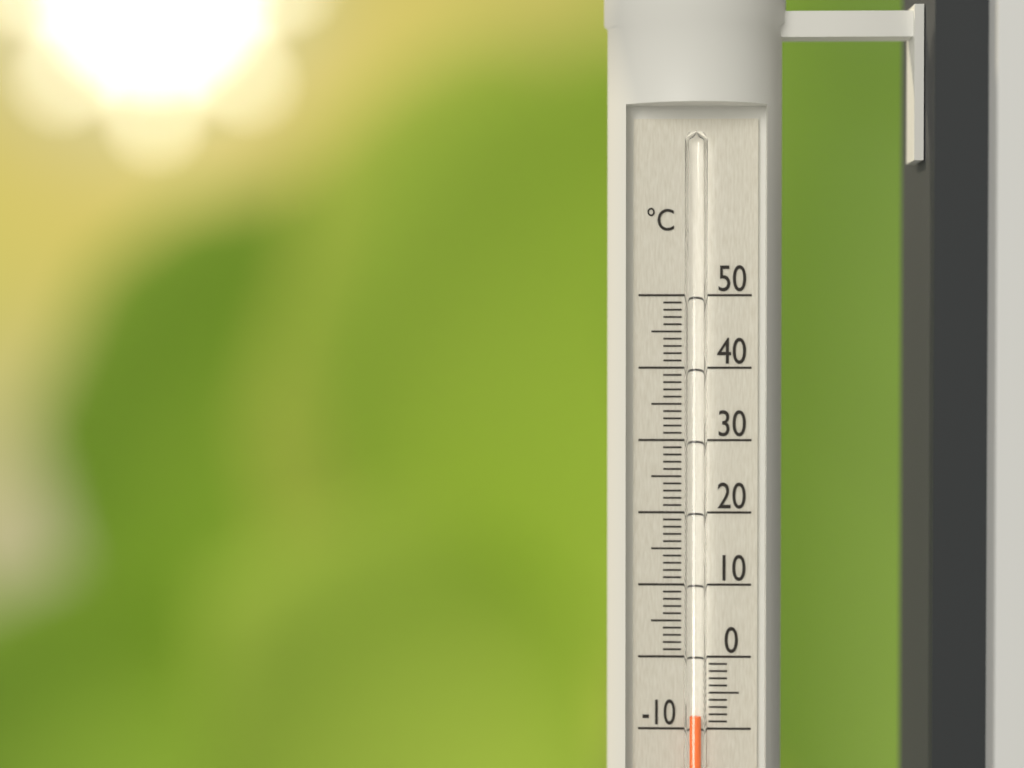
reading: -8 °C
